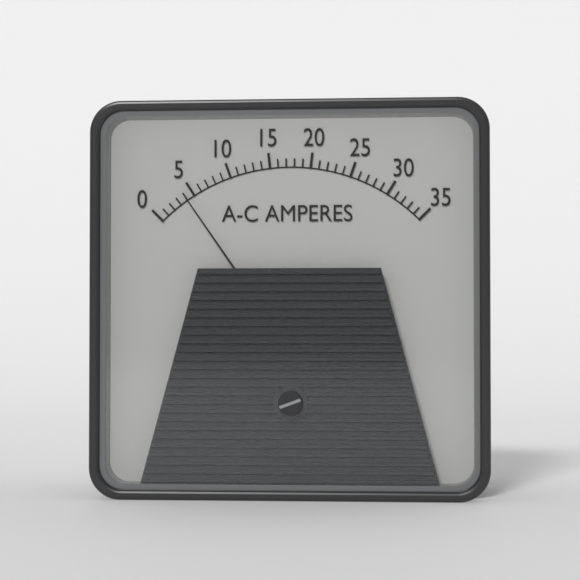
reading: 4 A
